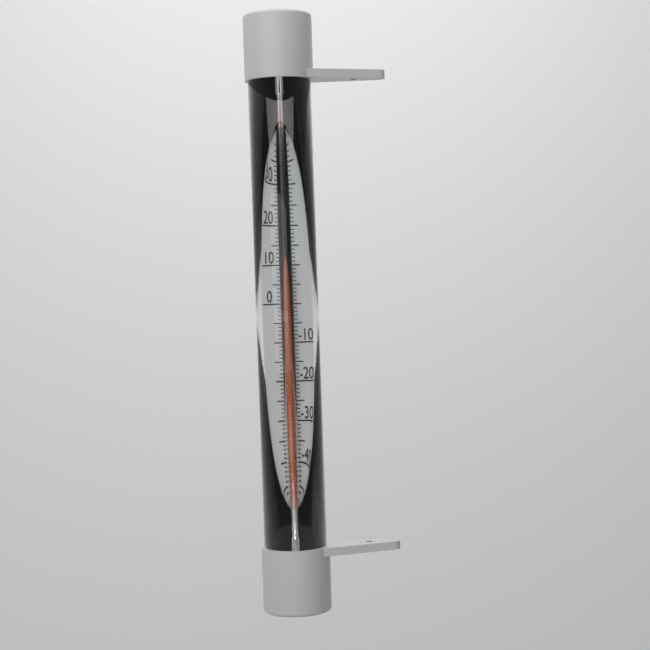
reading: 11 °C
